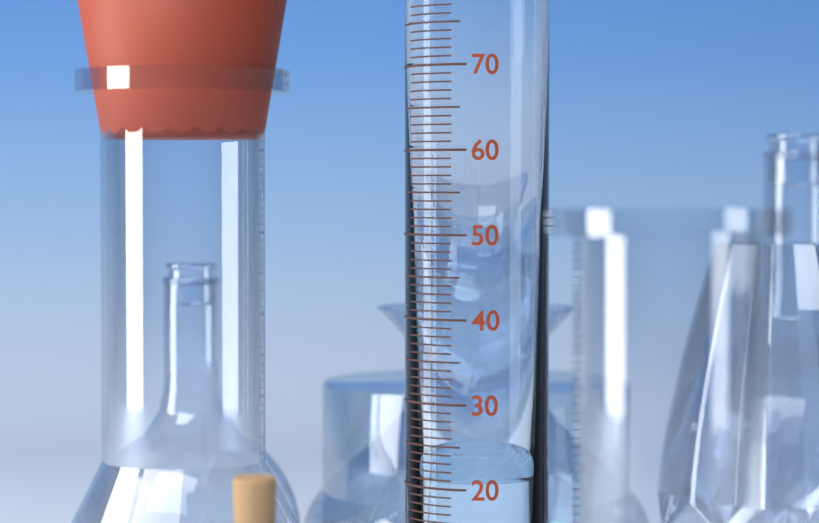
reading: 21 ml
